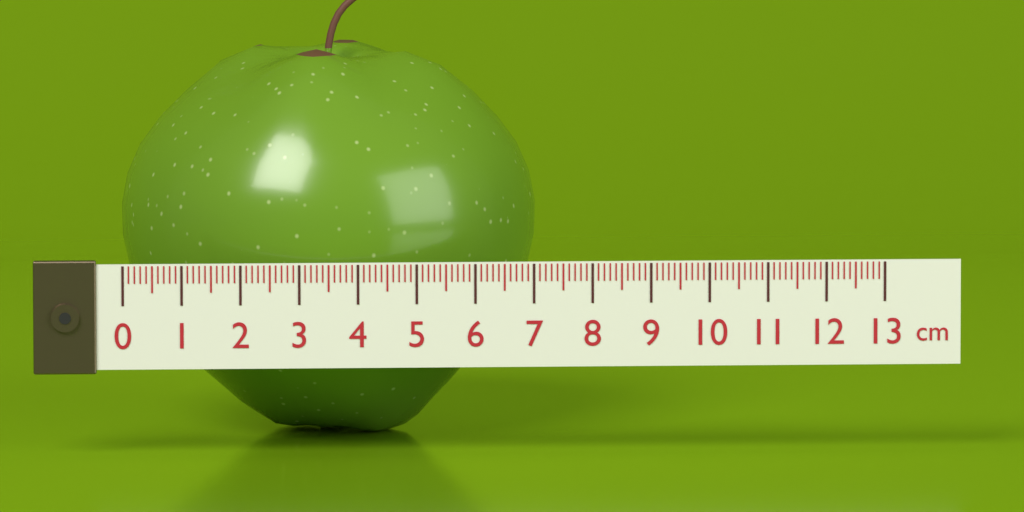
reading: 7.2 cm
